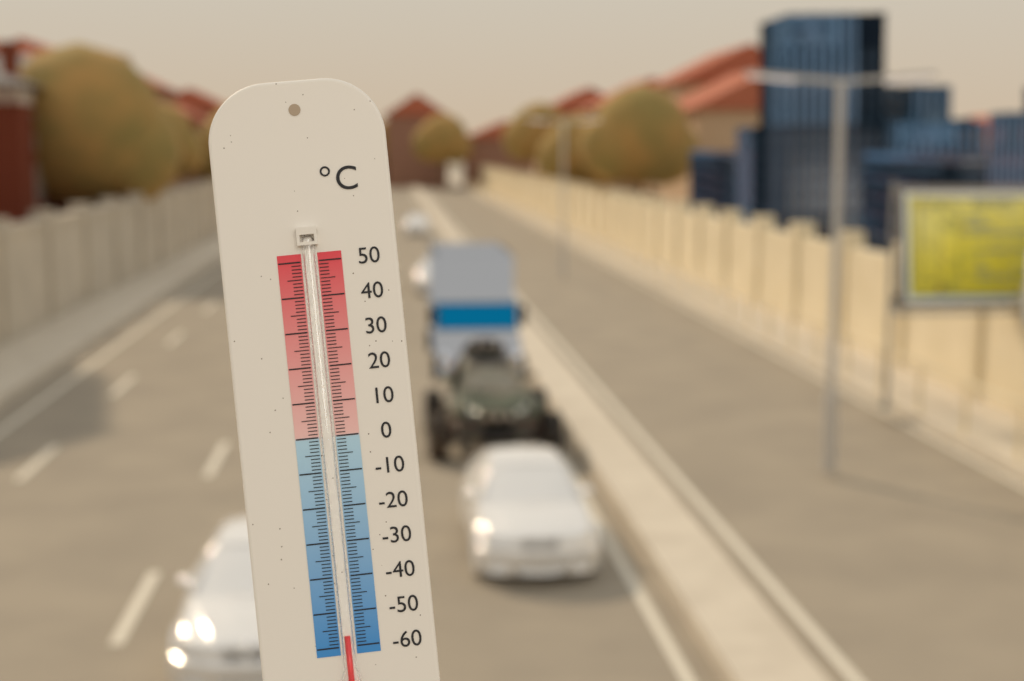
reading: -57 °C
